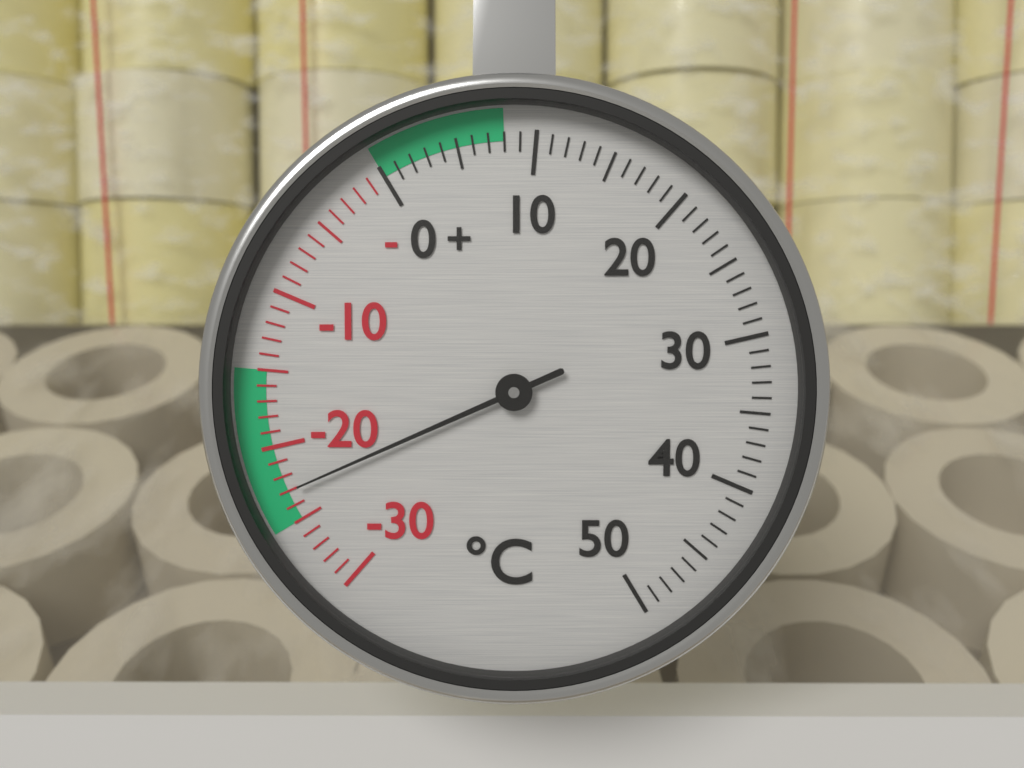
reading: -23 °C
